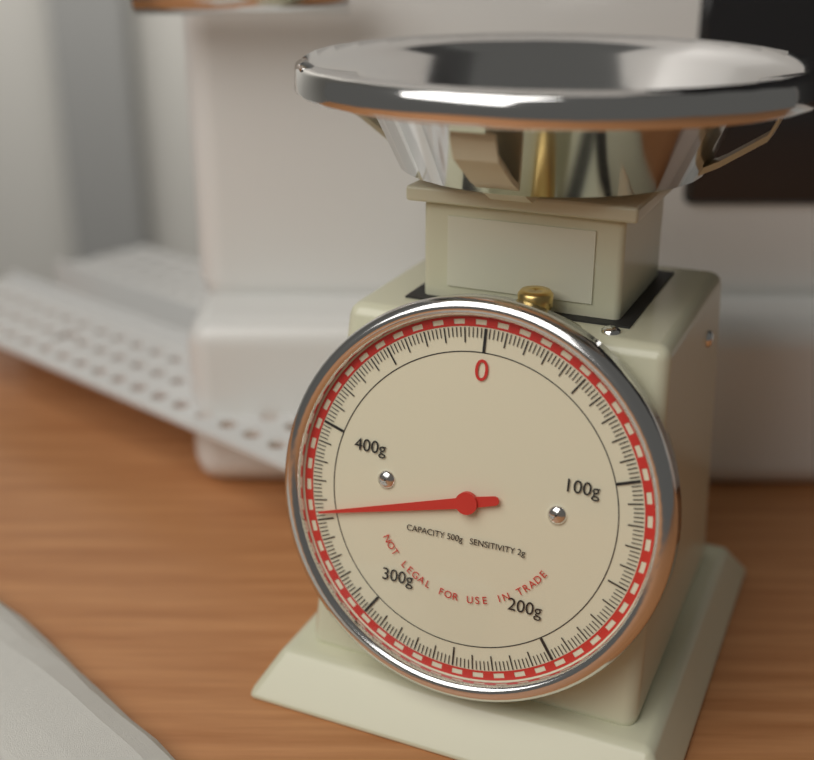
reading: 354 g
